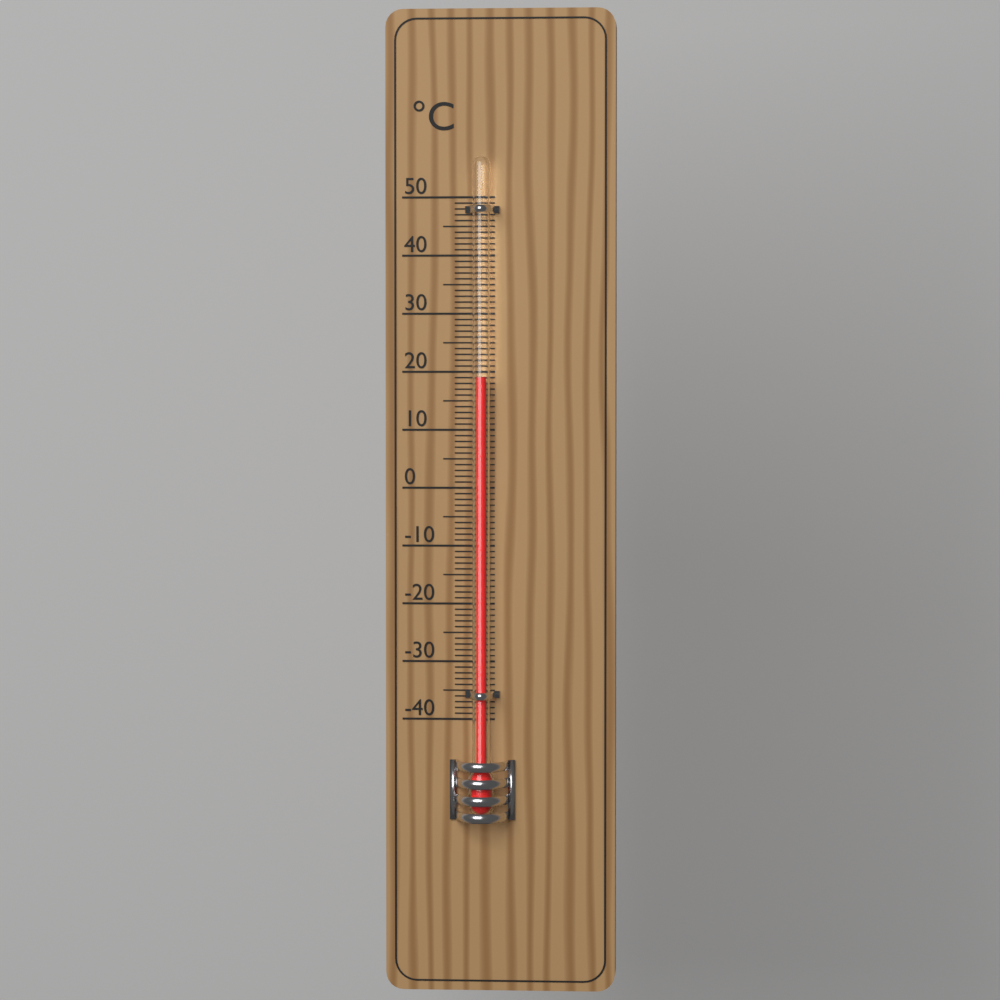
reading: 19 °C
